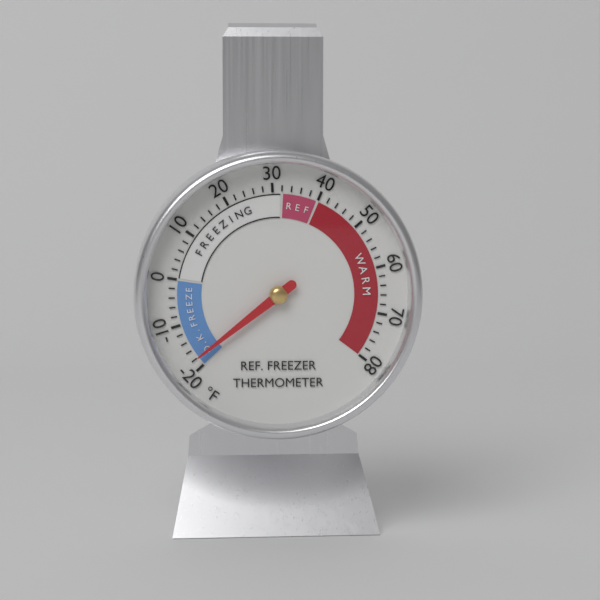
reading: -18 °F
